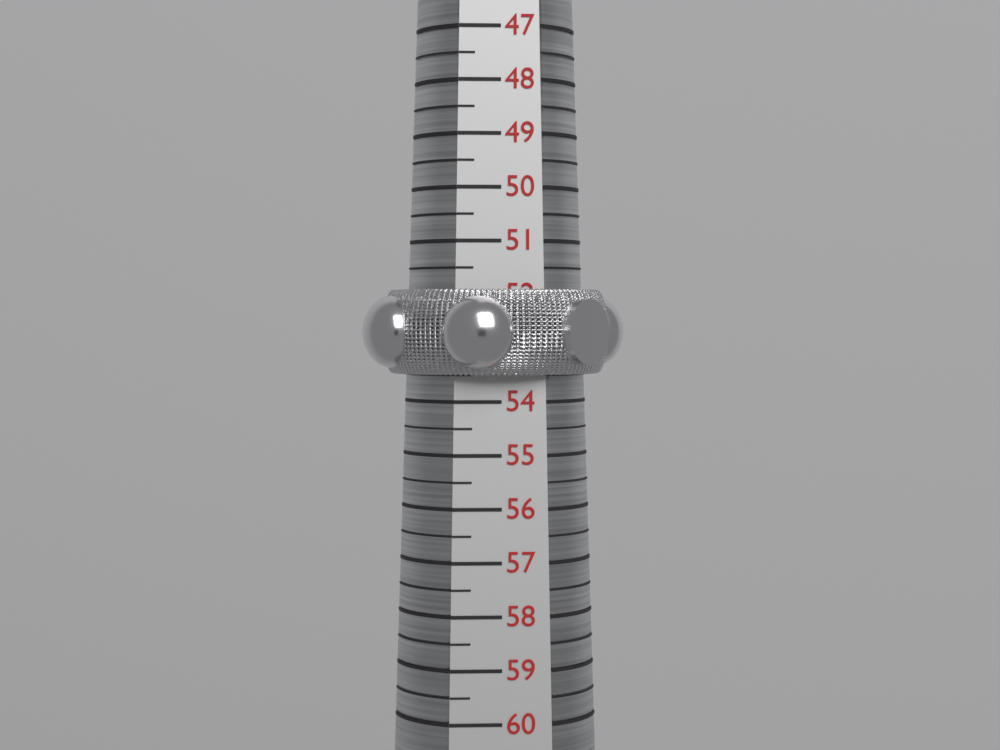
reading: 53.5 (no unit)
